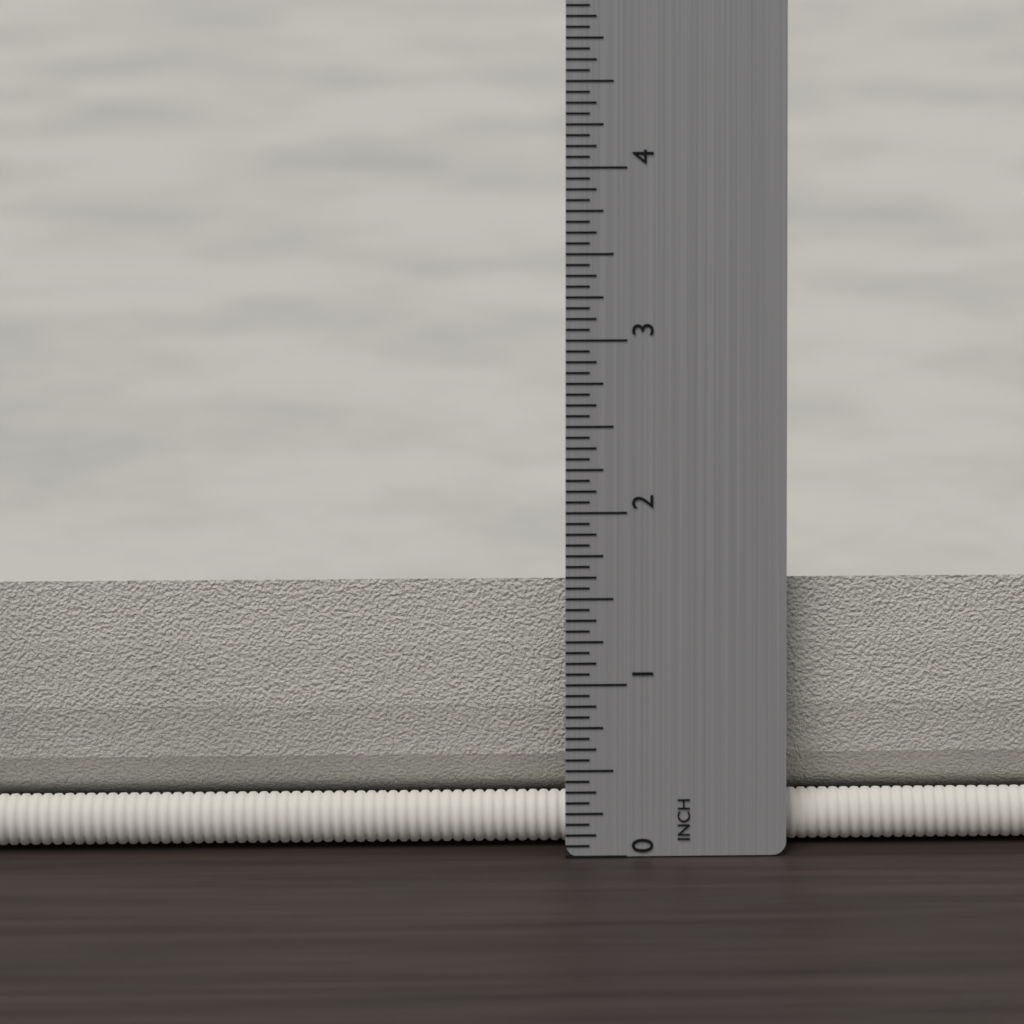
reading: 1.5625 in
